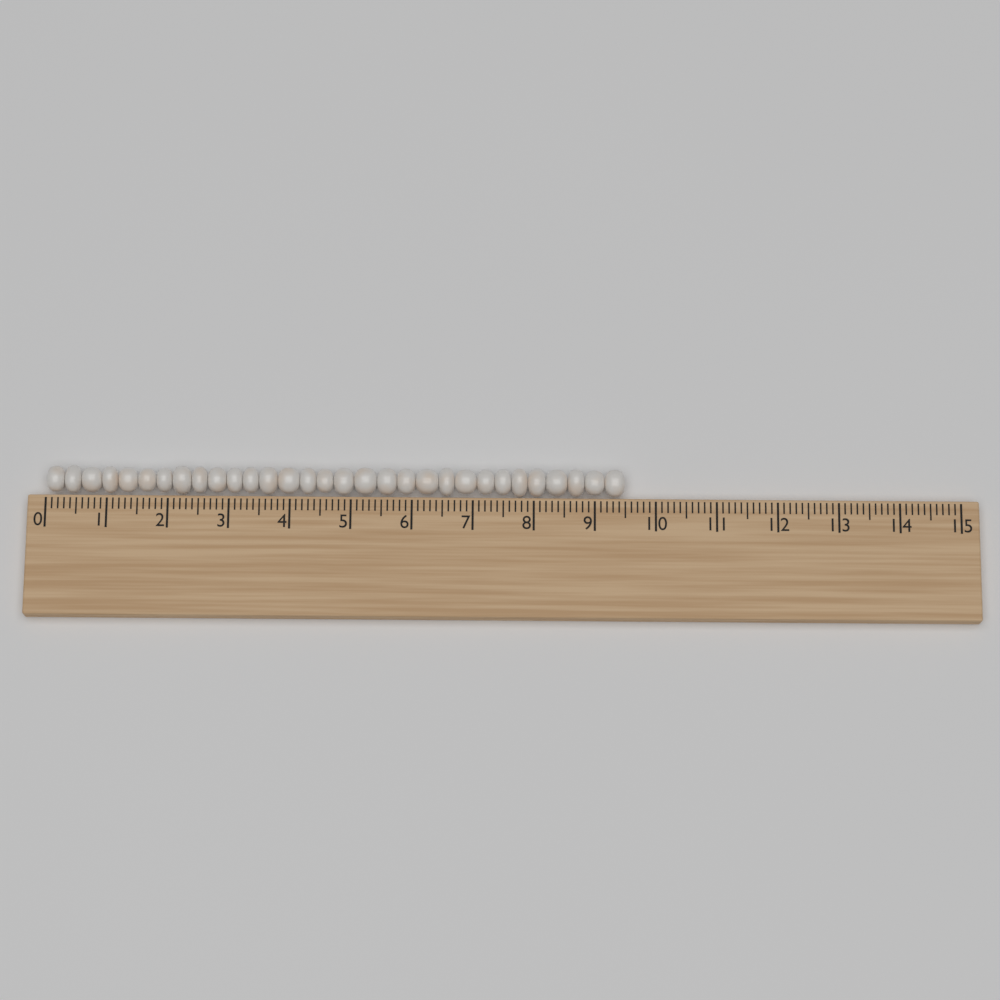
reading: 9.5 (no unit)
